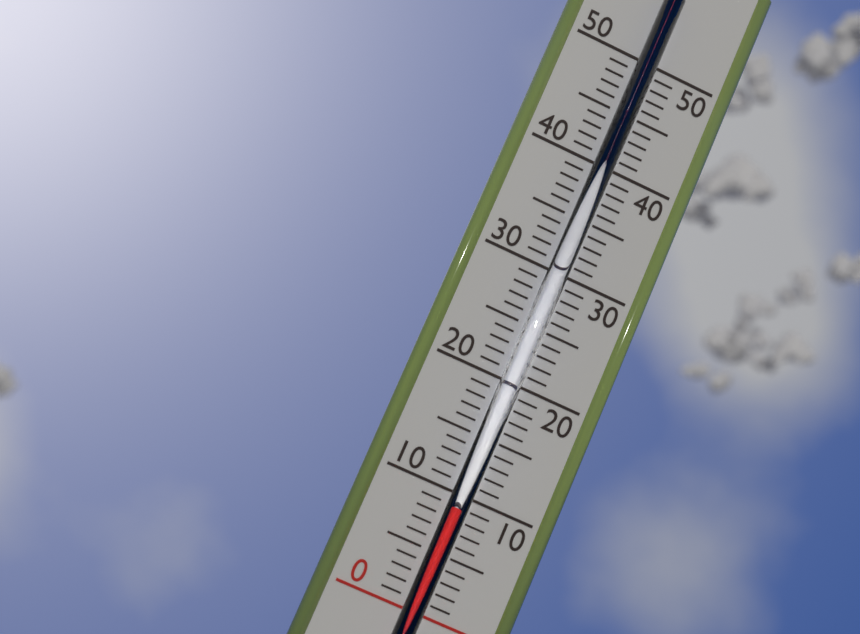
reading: 9 (no unit)
